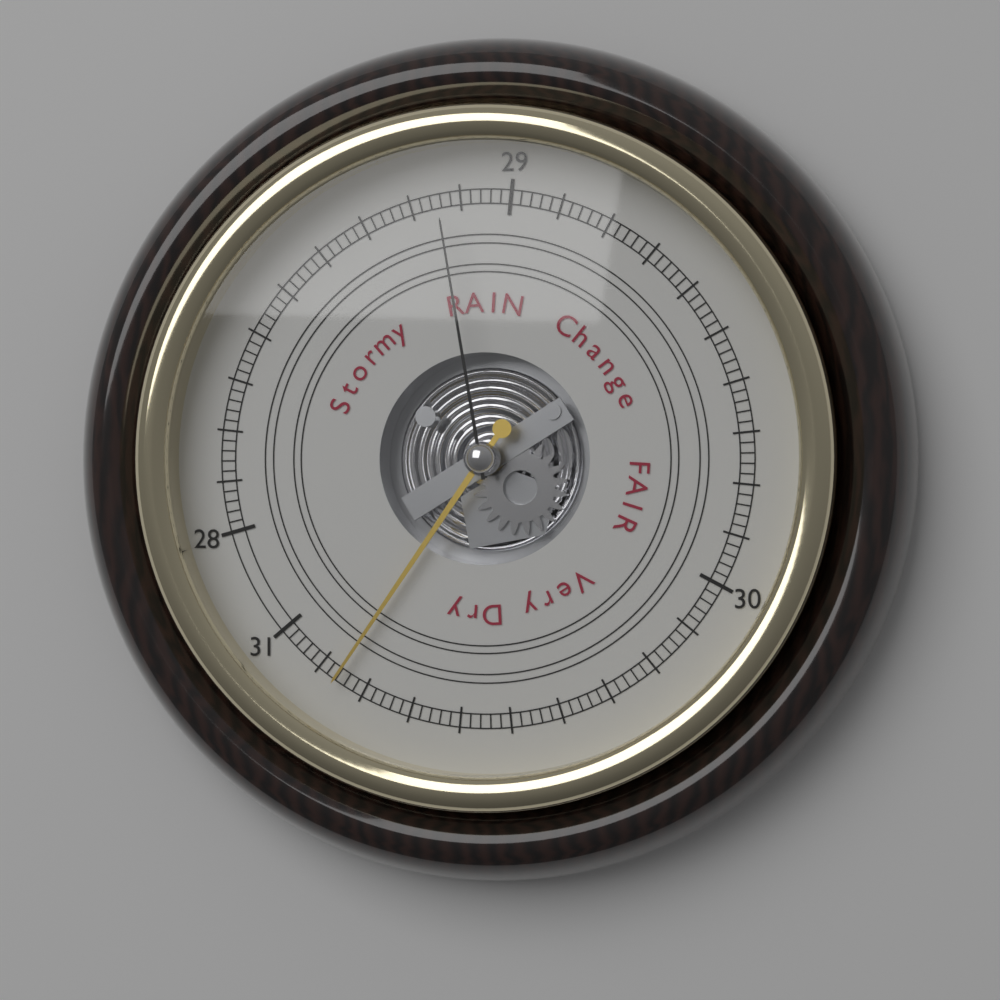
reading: 30.86 (no unit)
